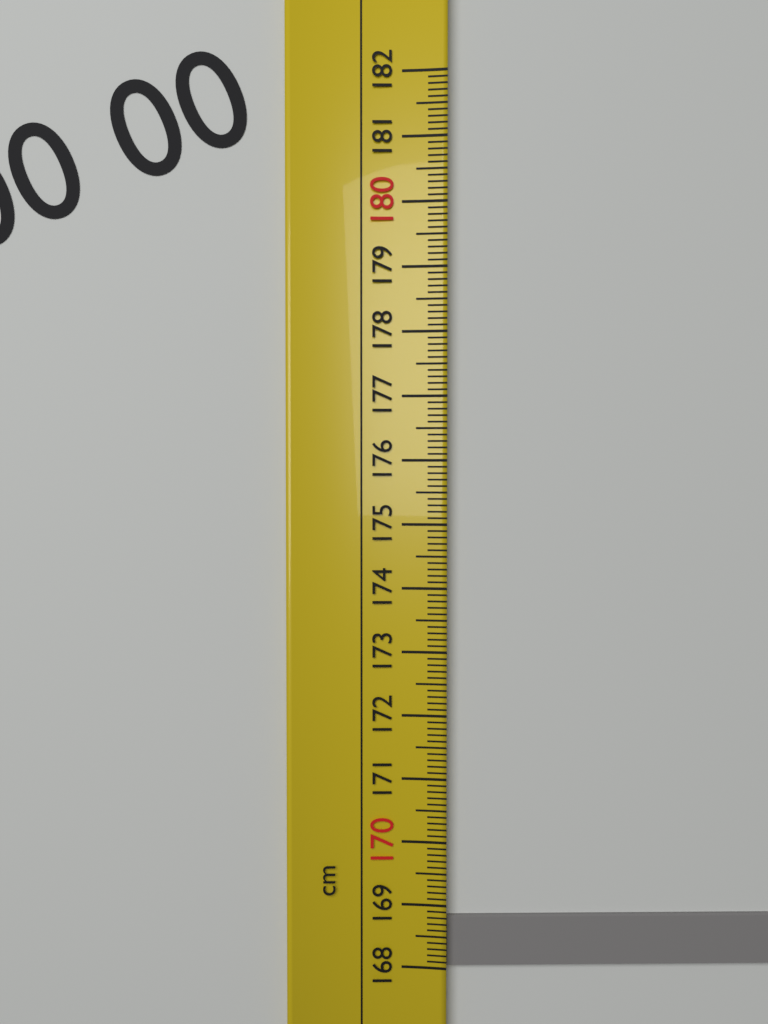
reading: 168.8 cm
